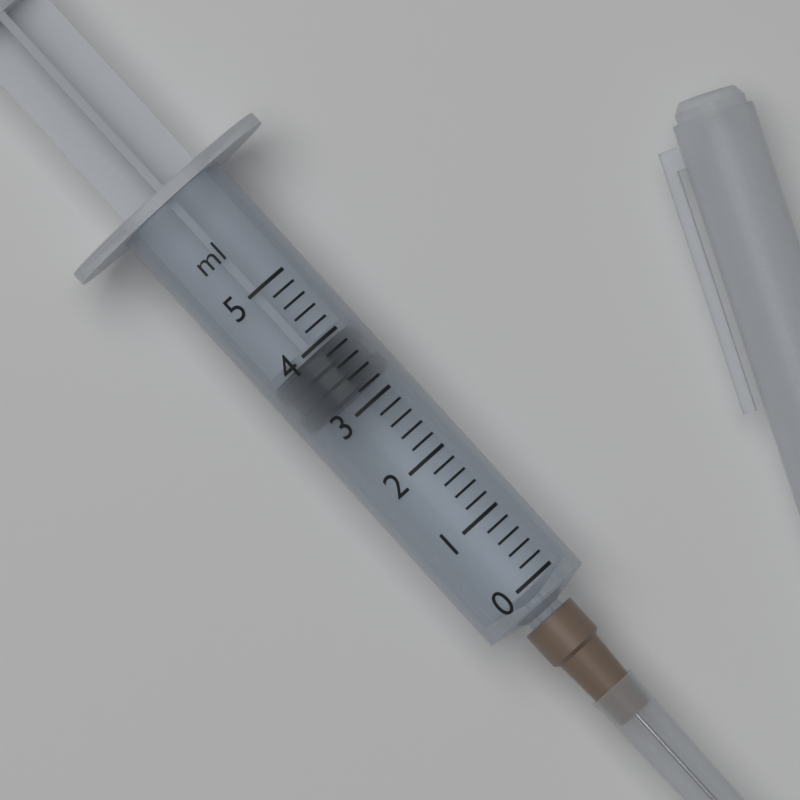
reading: 3.2 ml
